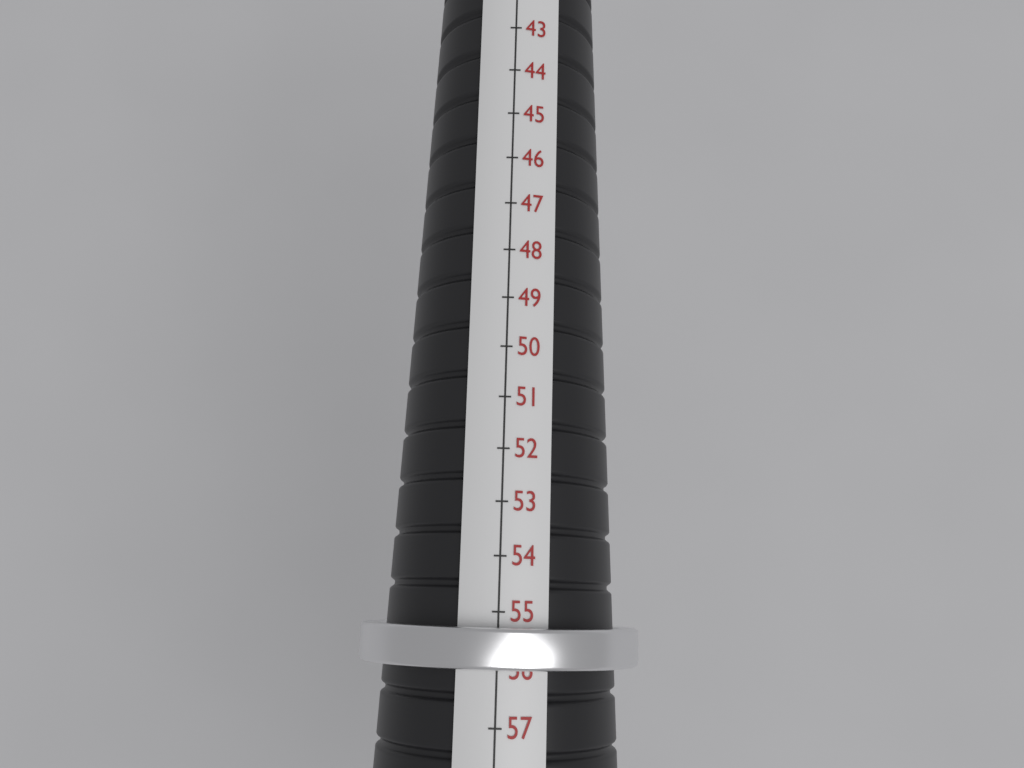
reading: 56 mm
